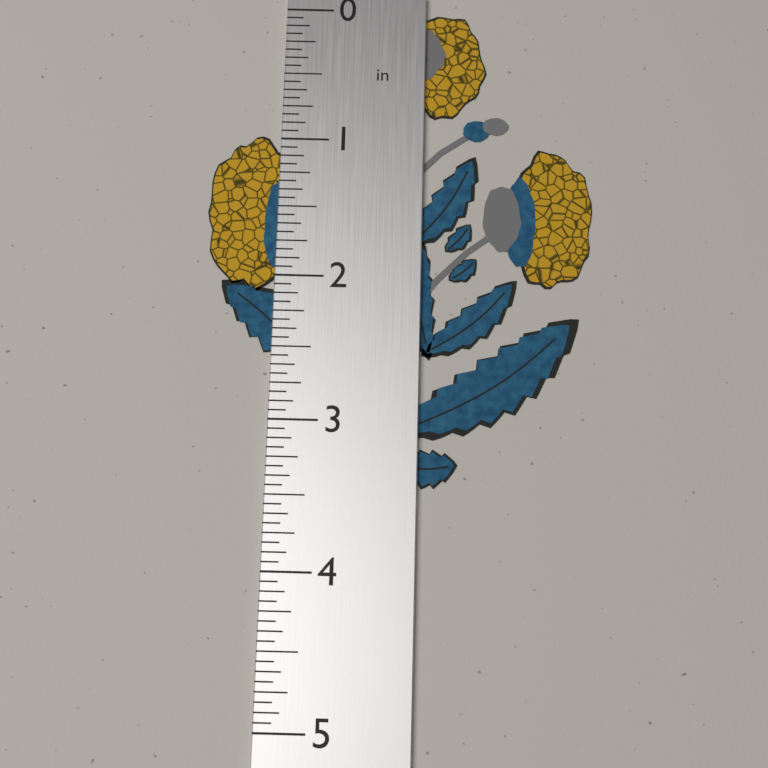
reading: 3.4375 in
